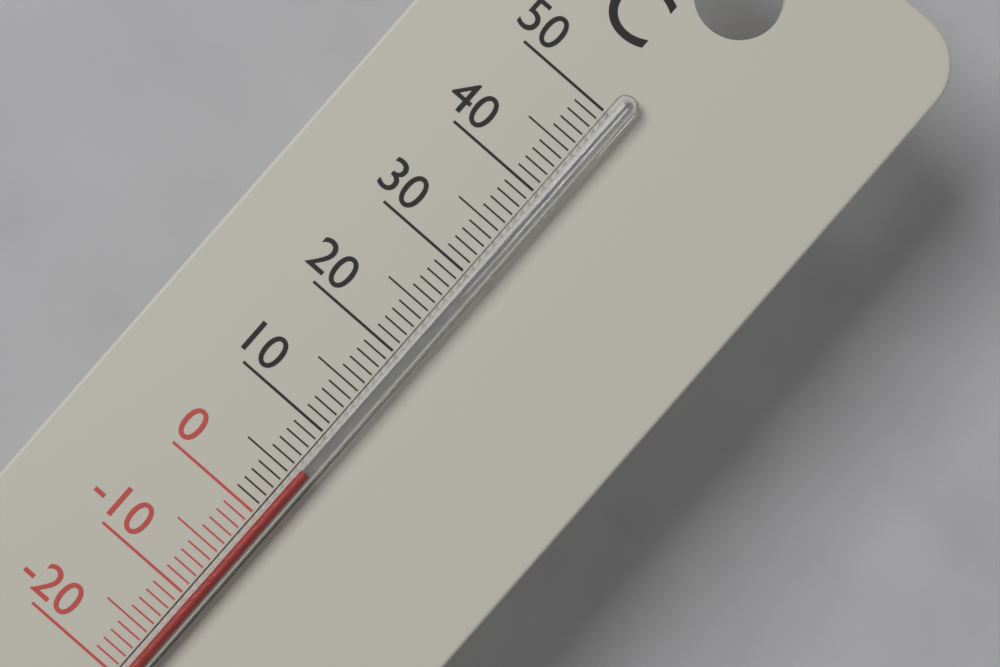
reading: 6 °C
